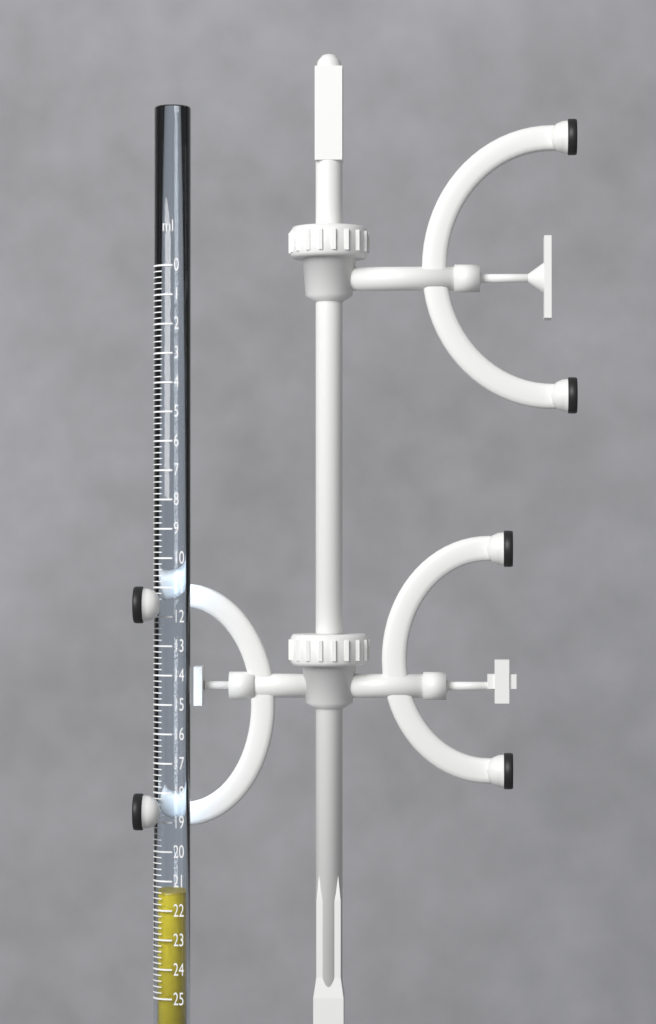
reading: 21.4 ml
